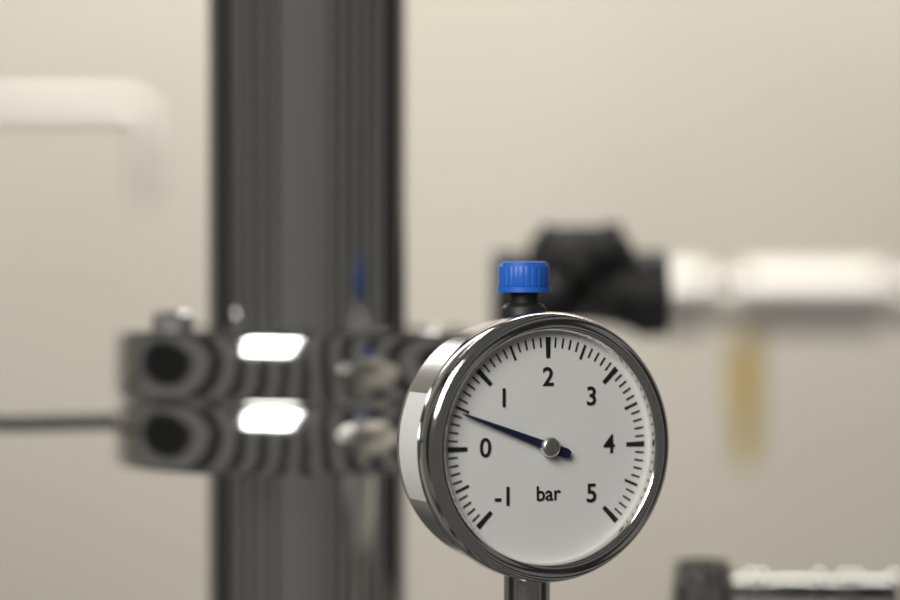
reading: 0.45 bar
